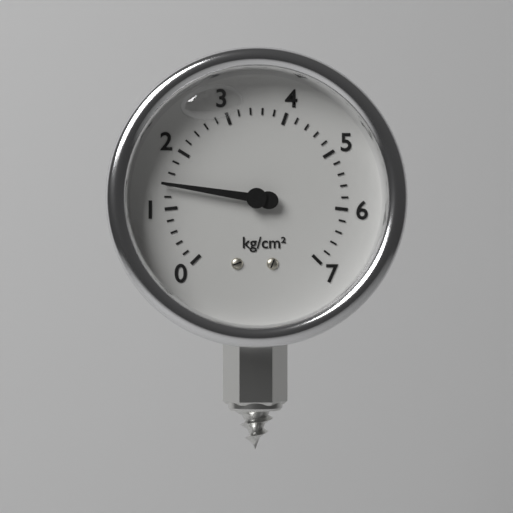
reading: 1.4 kg/cm²
